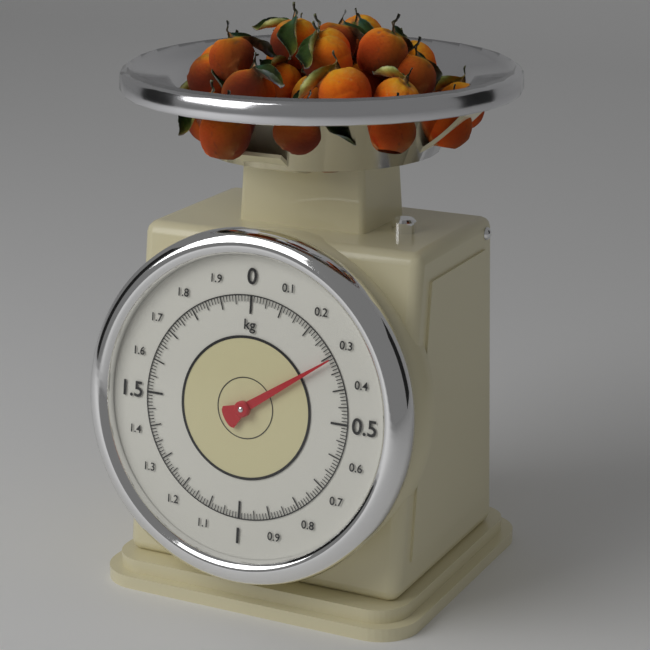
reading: 0.31 kg
